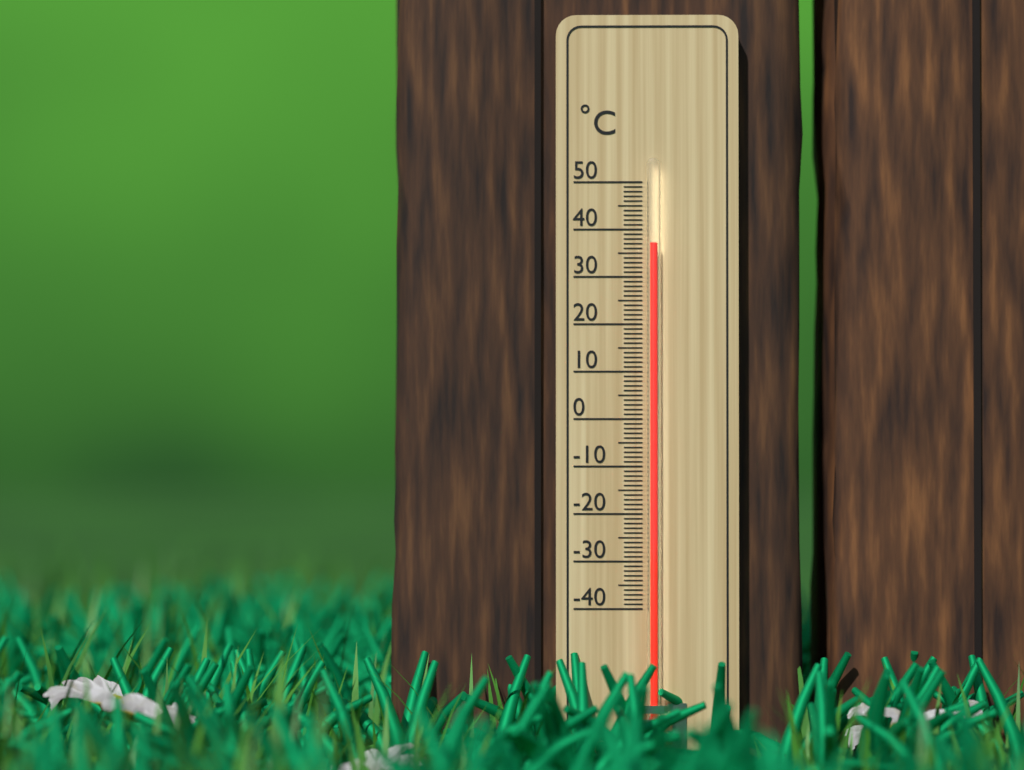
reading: 37 °C
